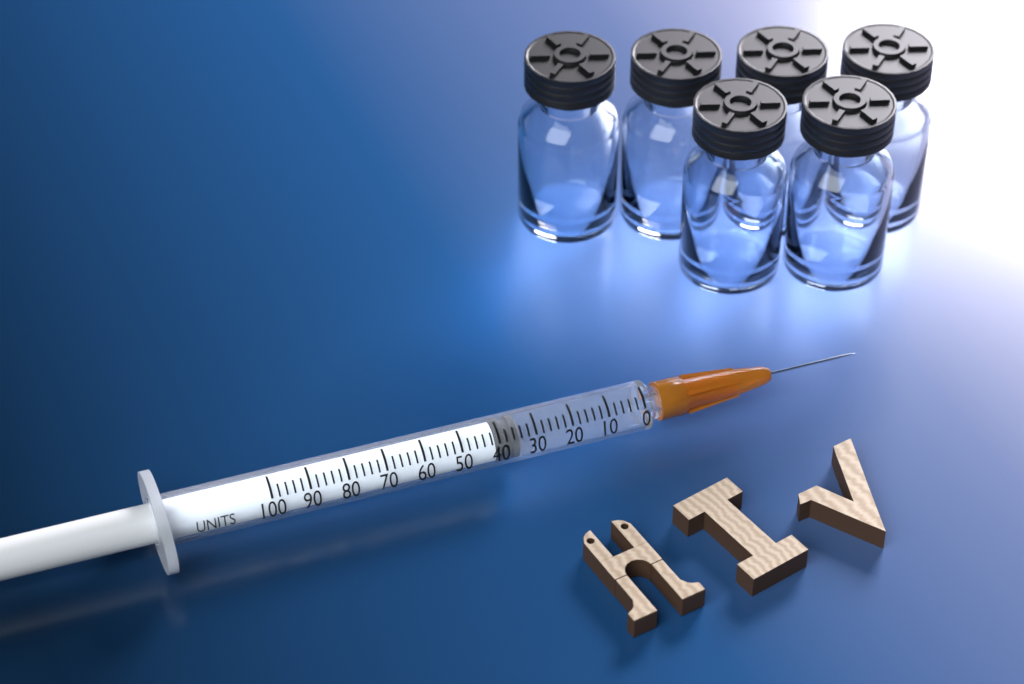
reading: 34 units
